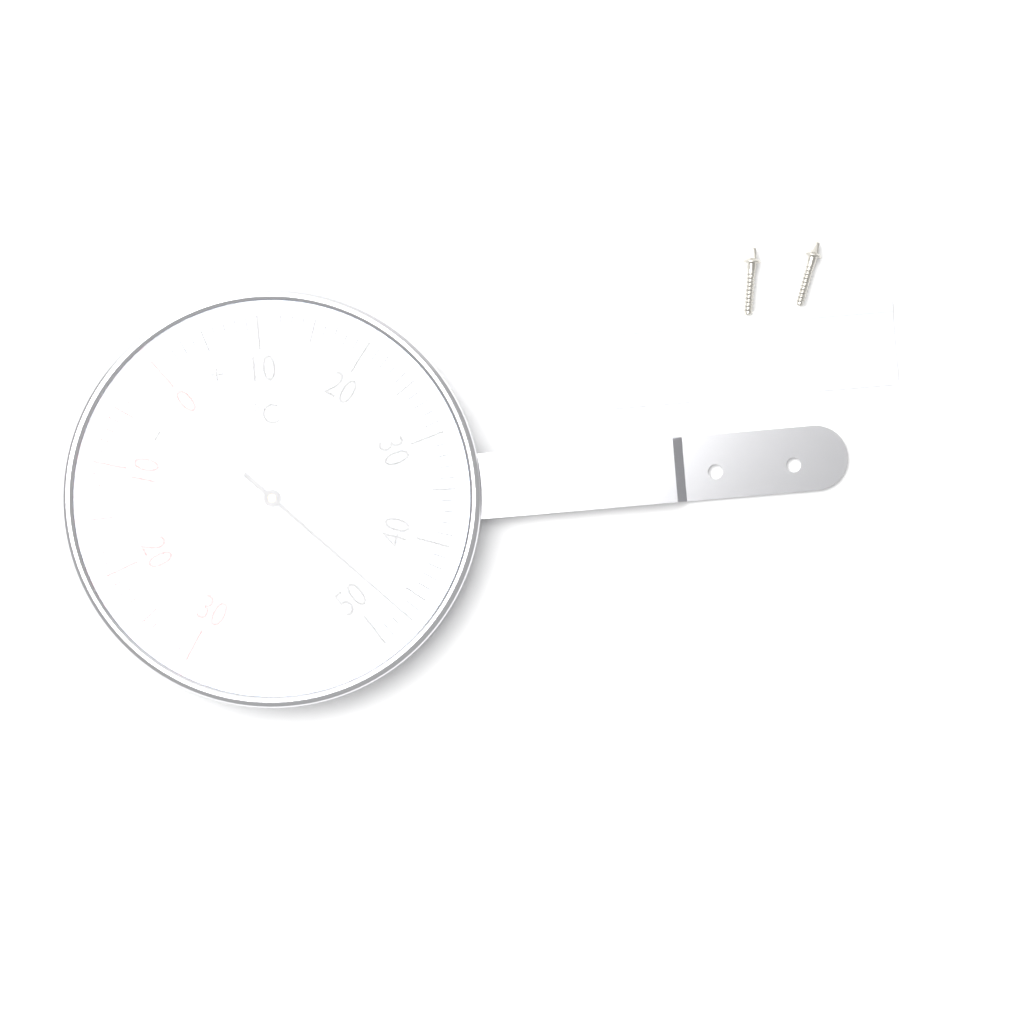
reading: 47 °C
